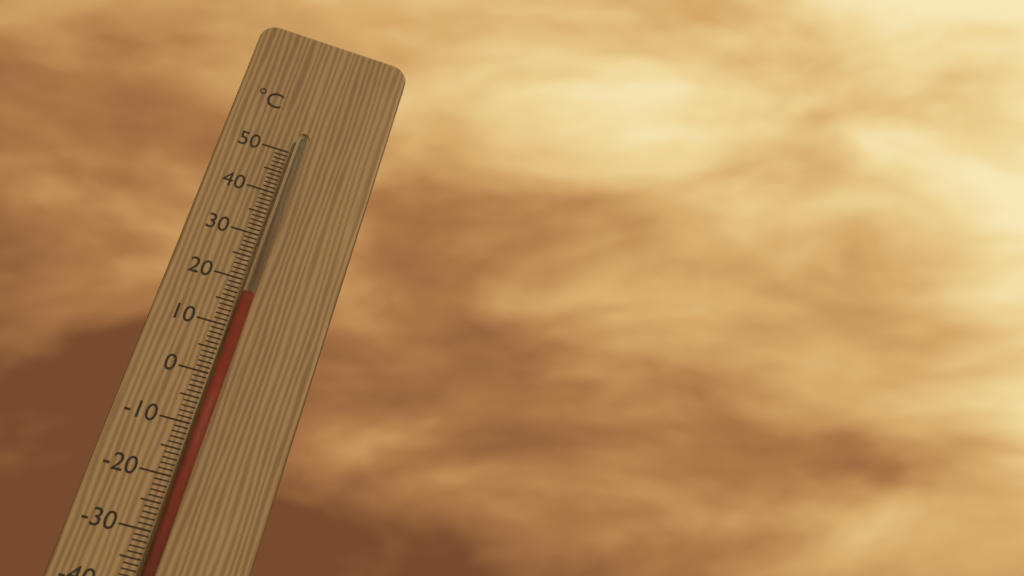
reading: 17 °C
